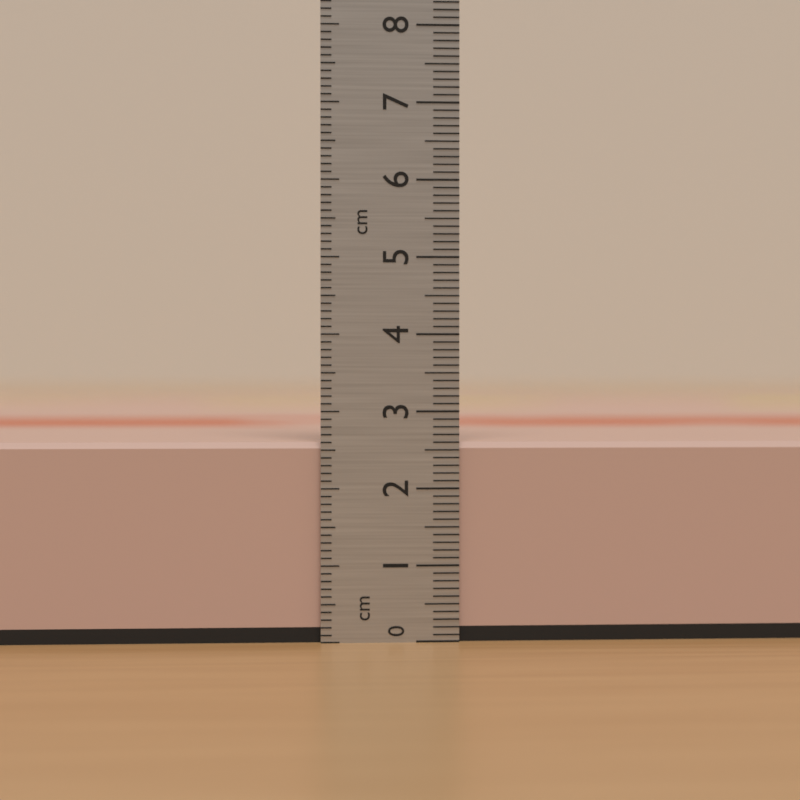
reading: 2.6 cm
